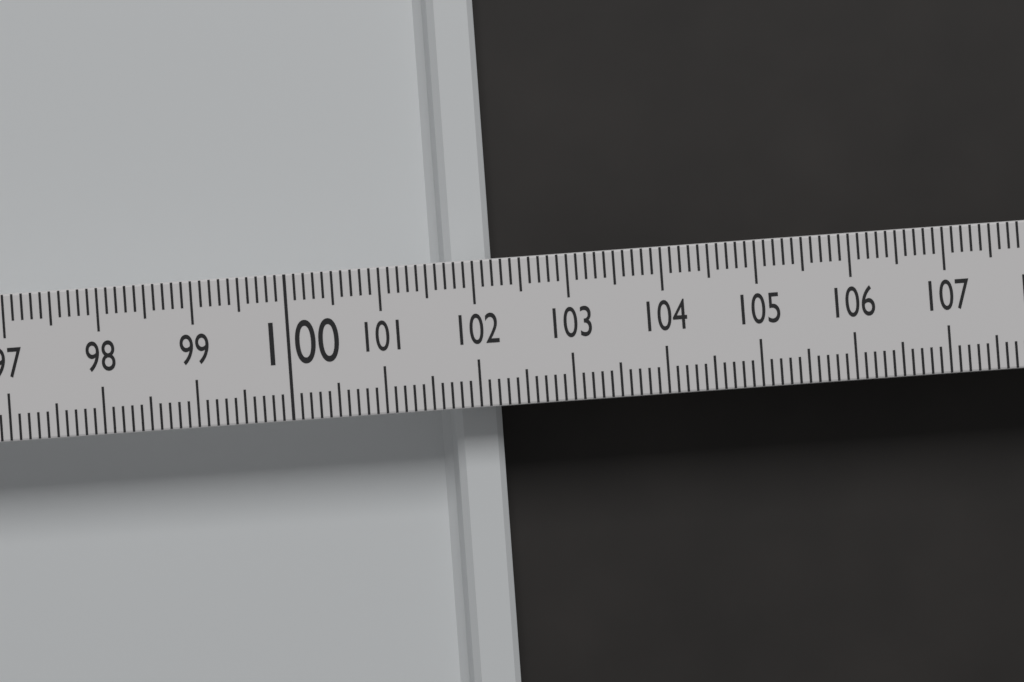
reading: 102.2 (no unit)
